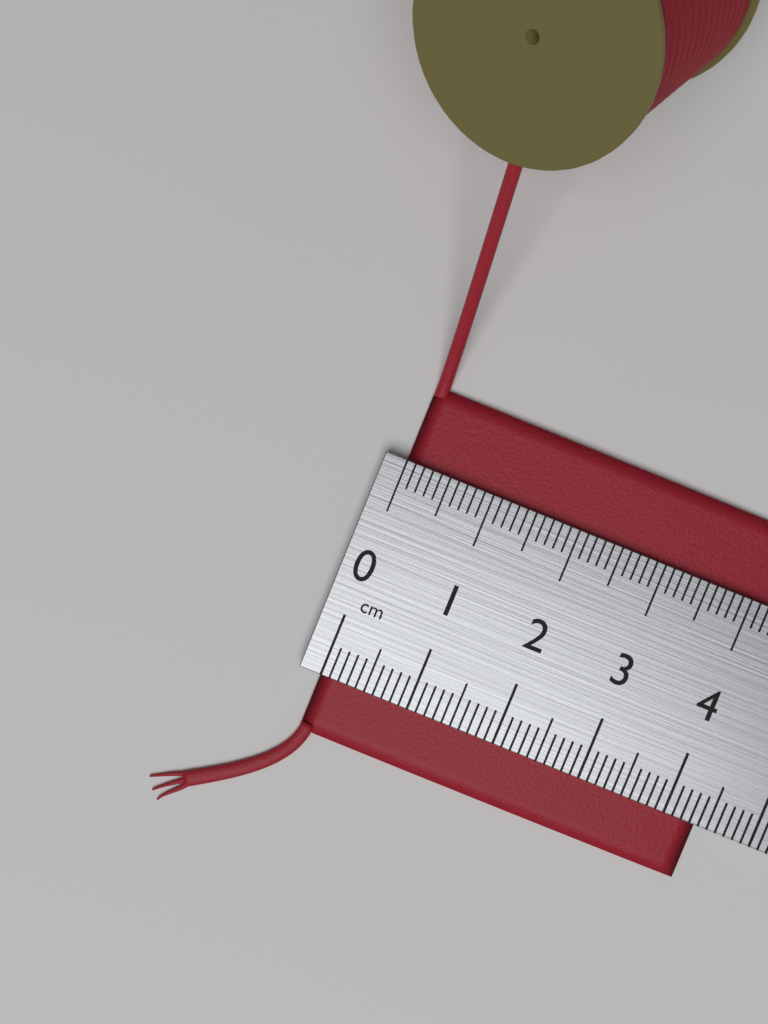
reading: 4.4 cm
